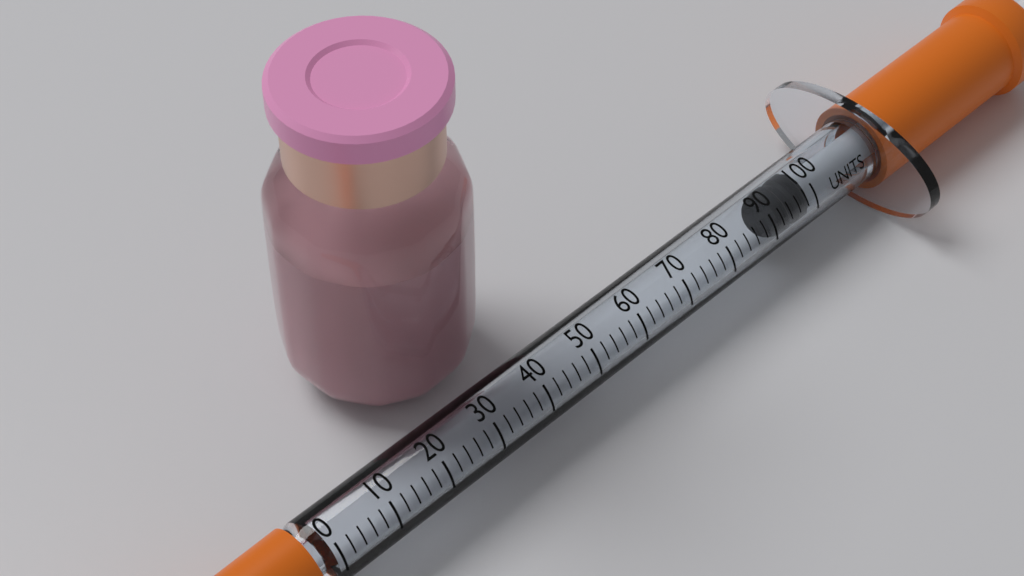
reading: 92 units
